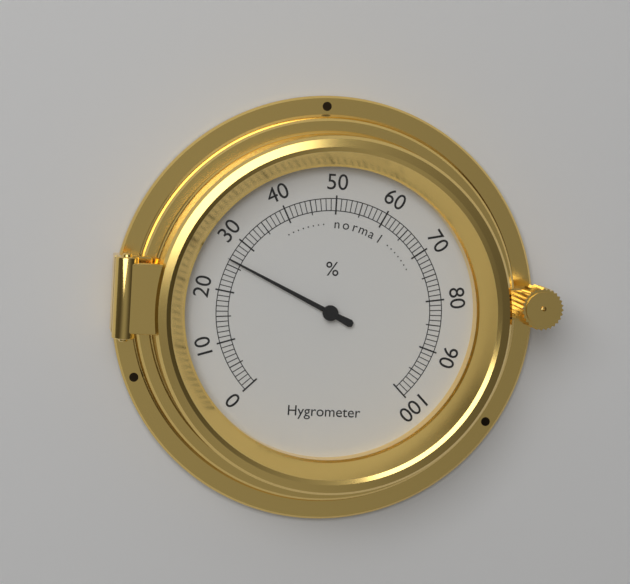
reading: 26 %
